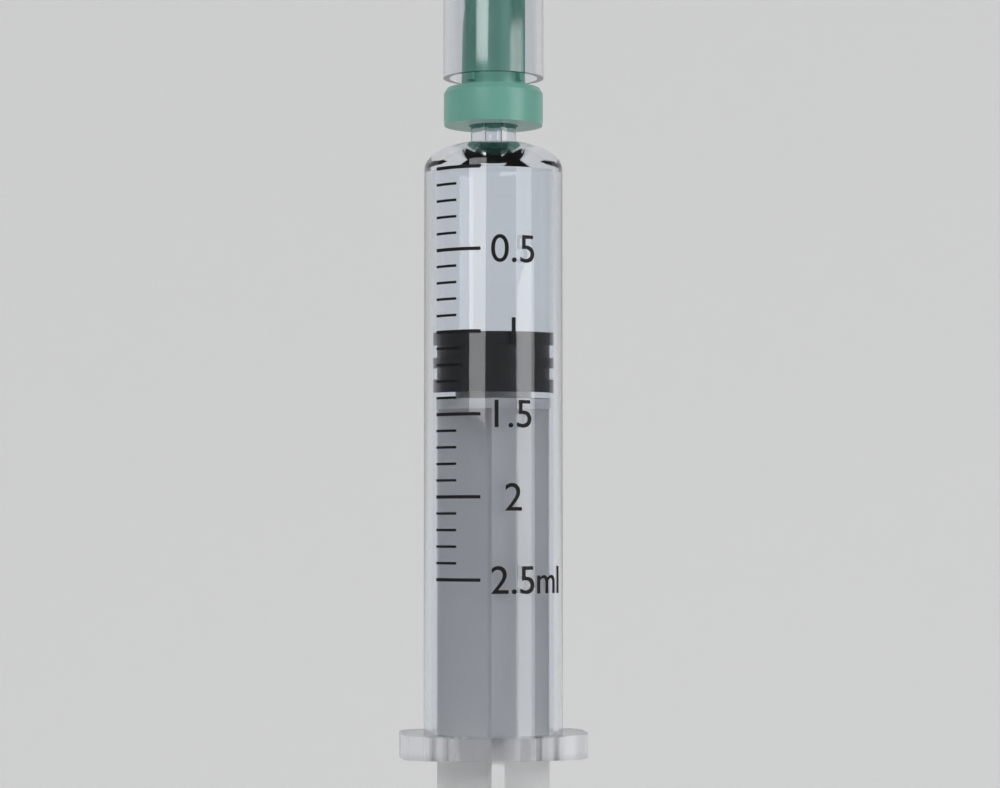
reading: 1.0 ml
